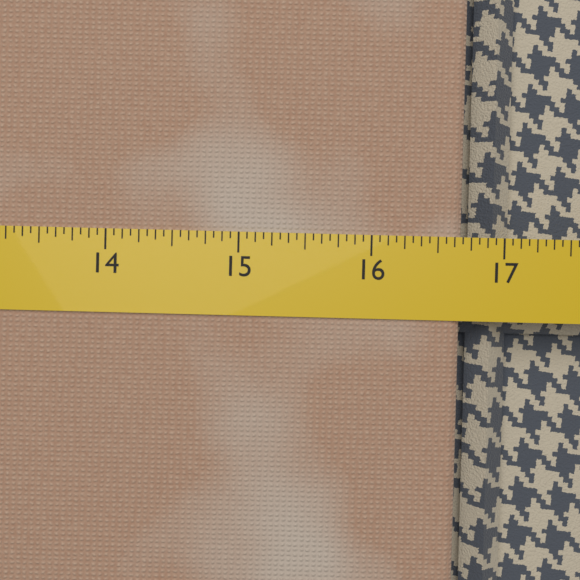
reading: 16.6875 (no unit)
